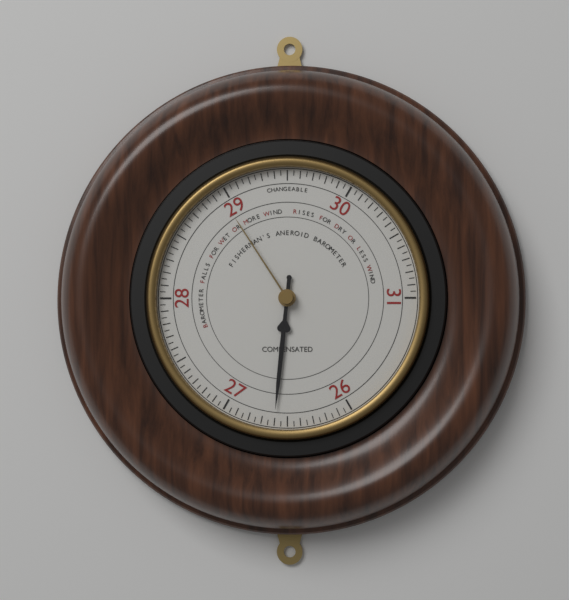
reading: 26.60 (no unit)
